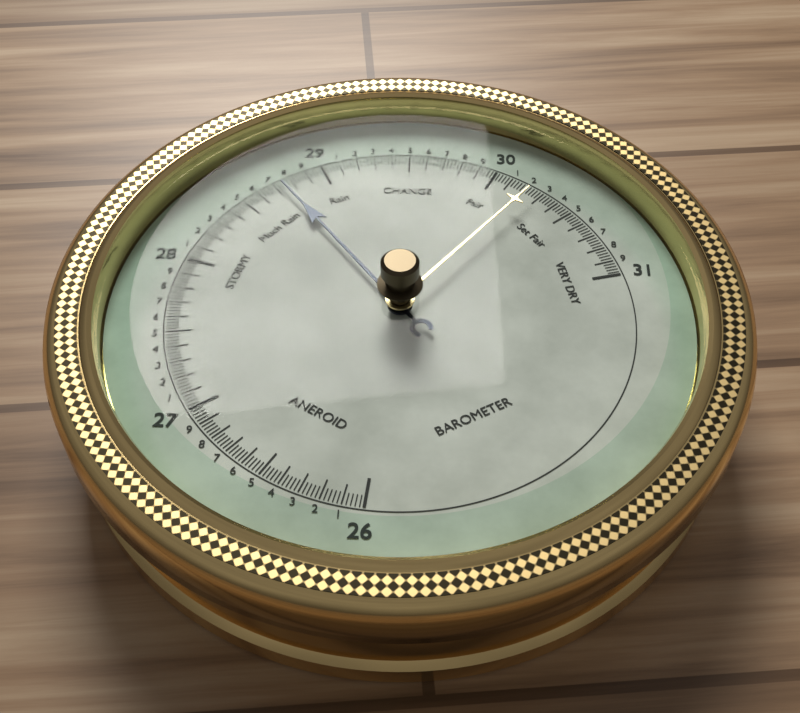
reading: 28.74 (no unit)
